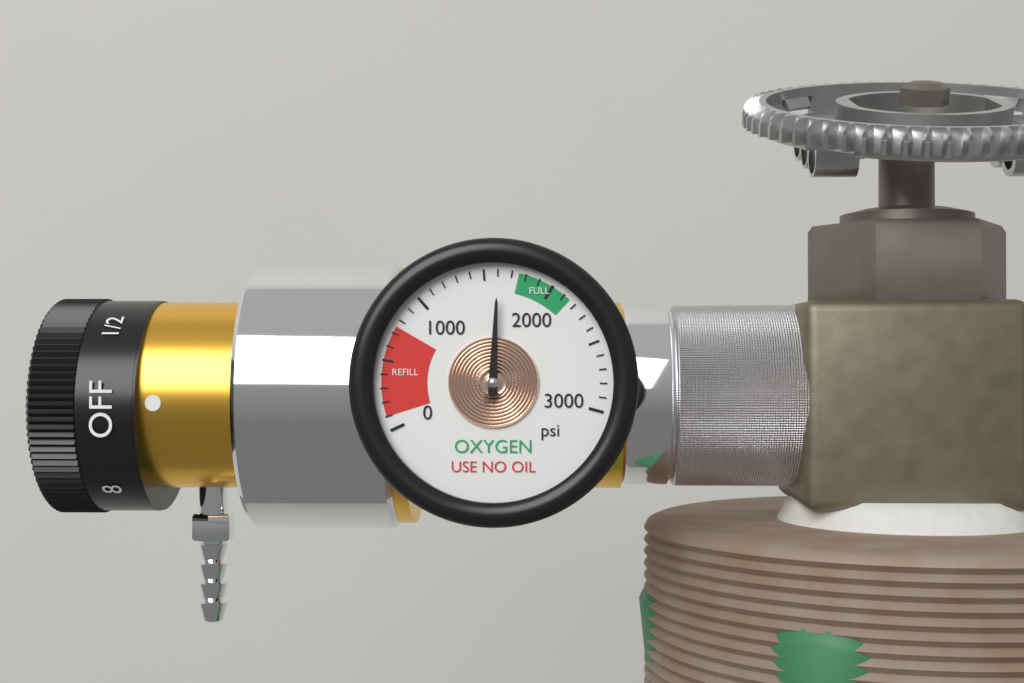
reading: 1600 psi
